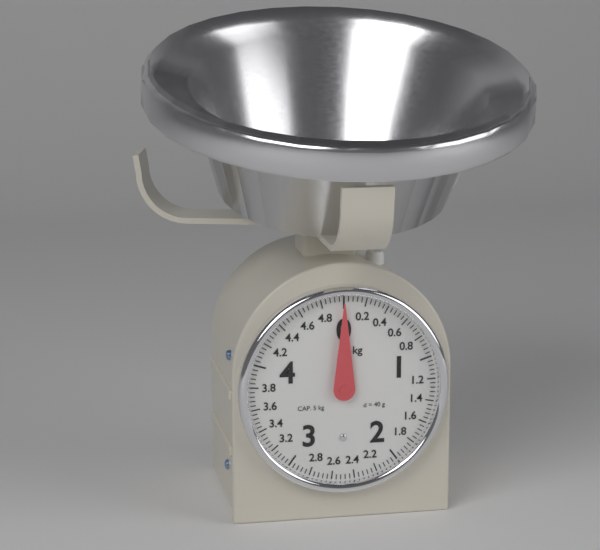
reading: 0.00 kg
